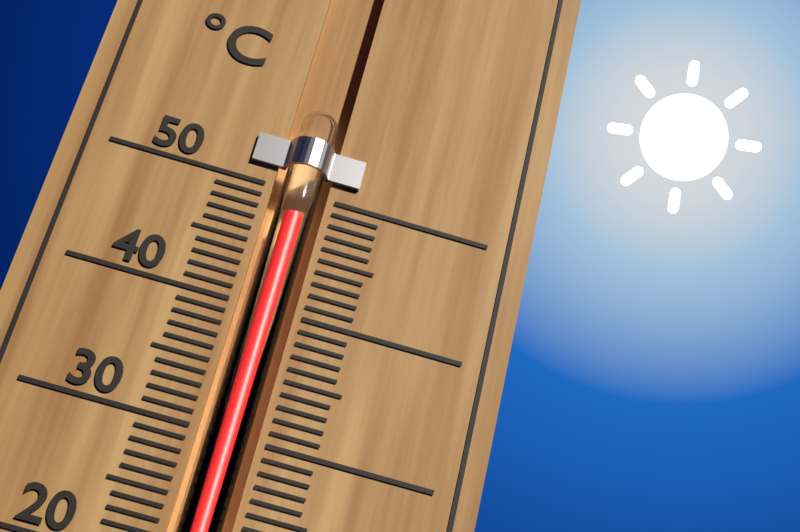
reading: 48 °C
